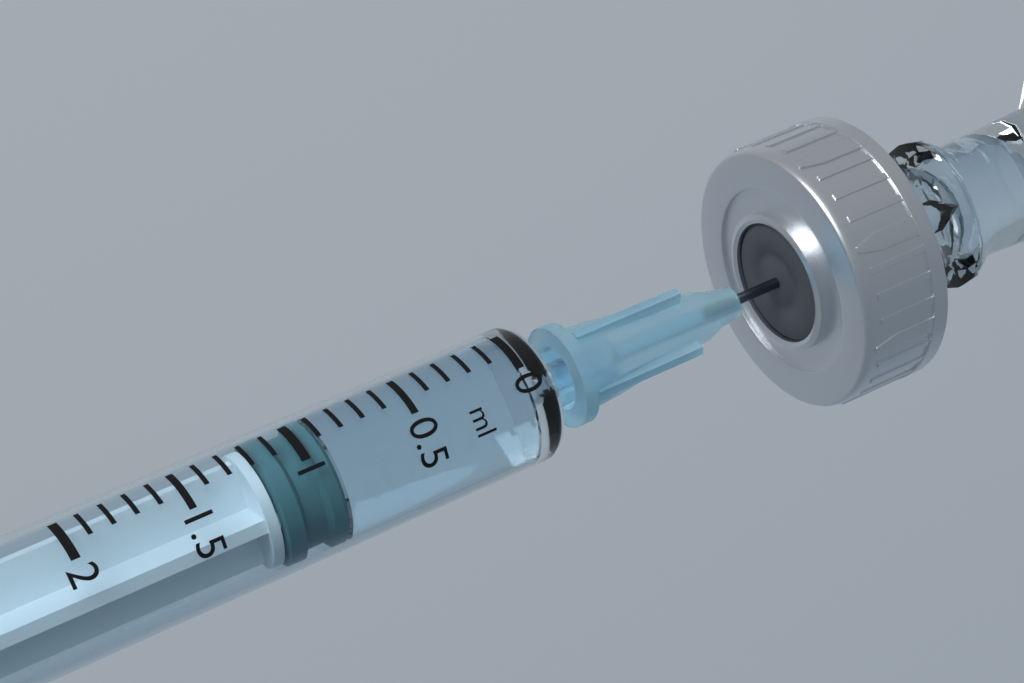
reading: 0.9 ml
